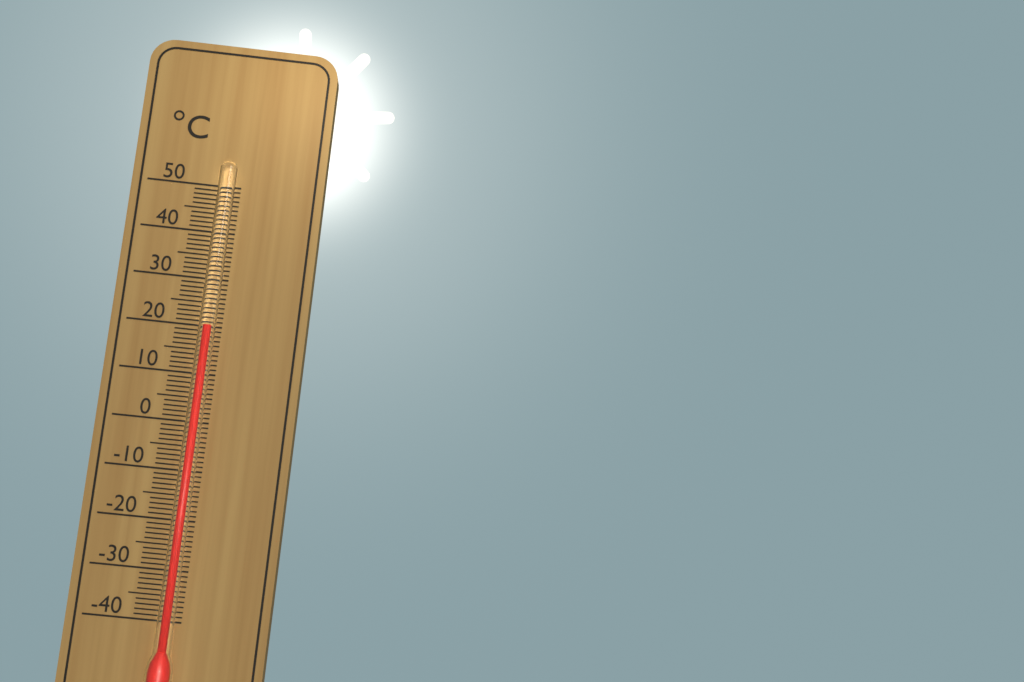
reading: 20 °C
